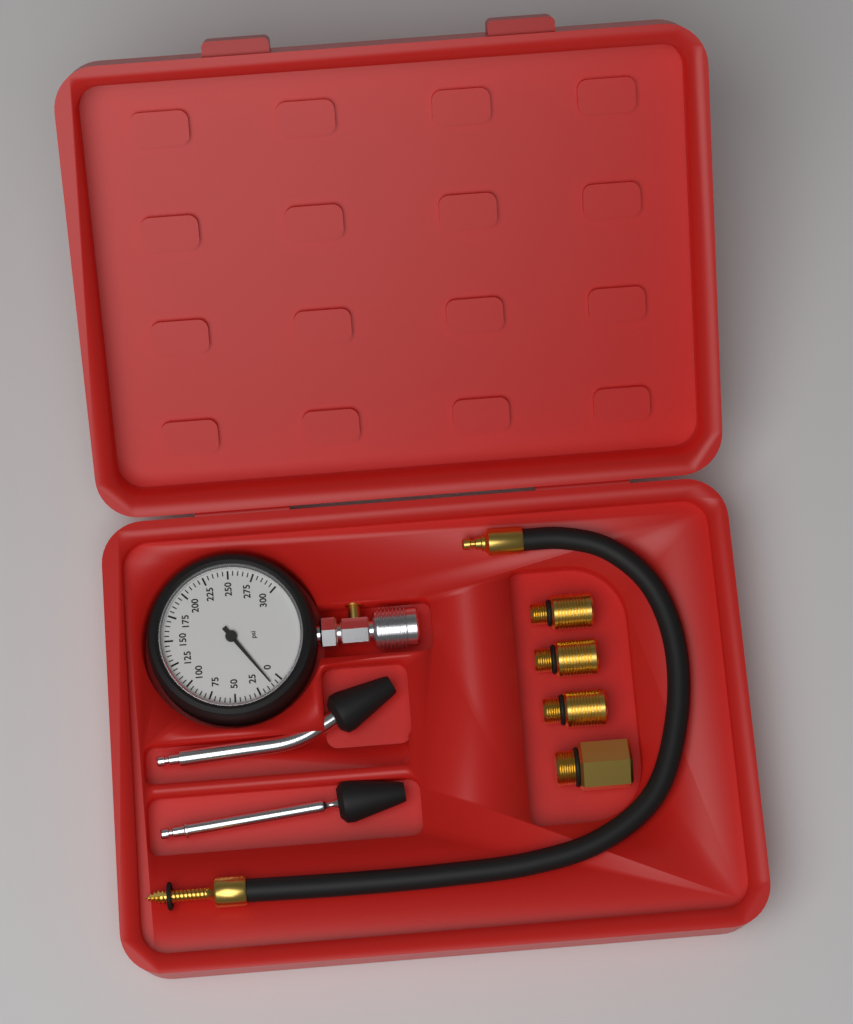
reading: 10 psi
